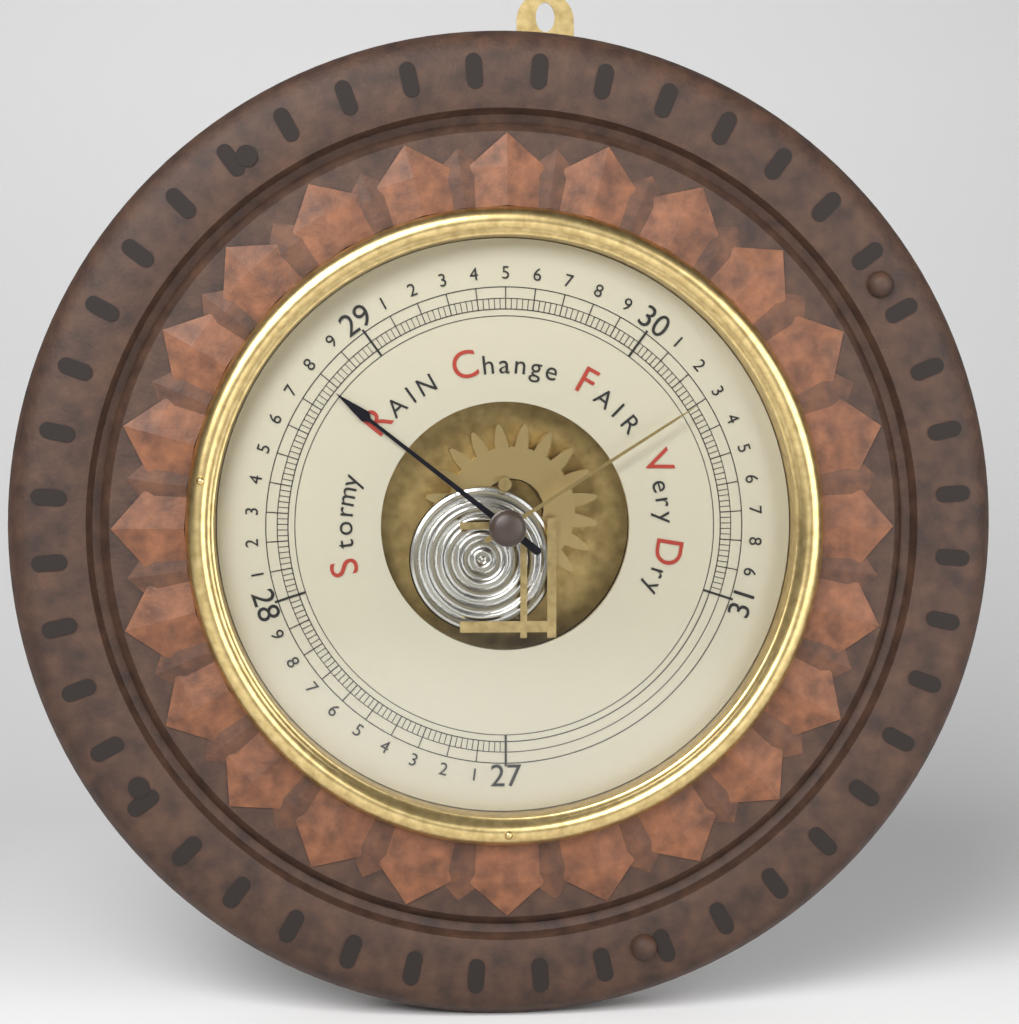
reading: 28.78 inHg
